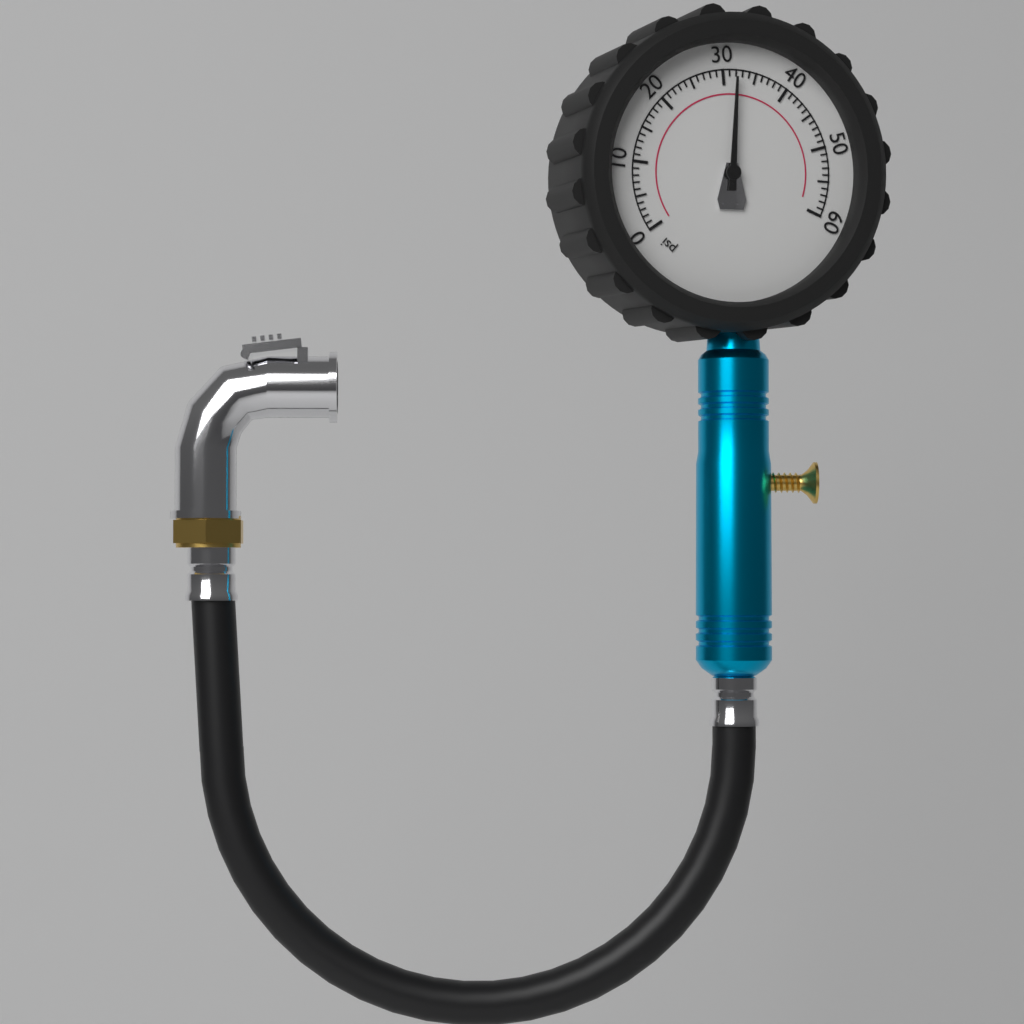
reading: 32 psi
